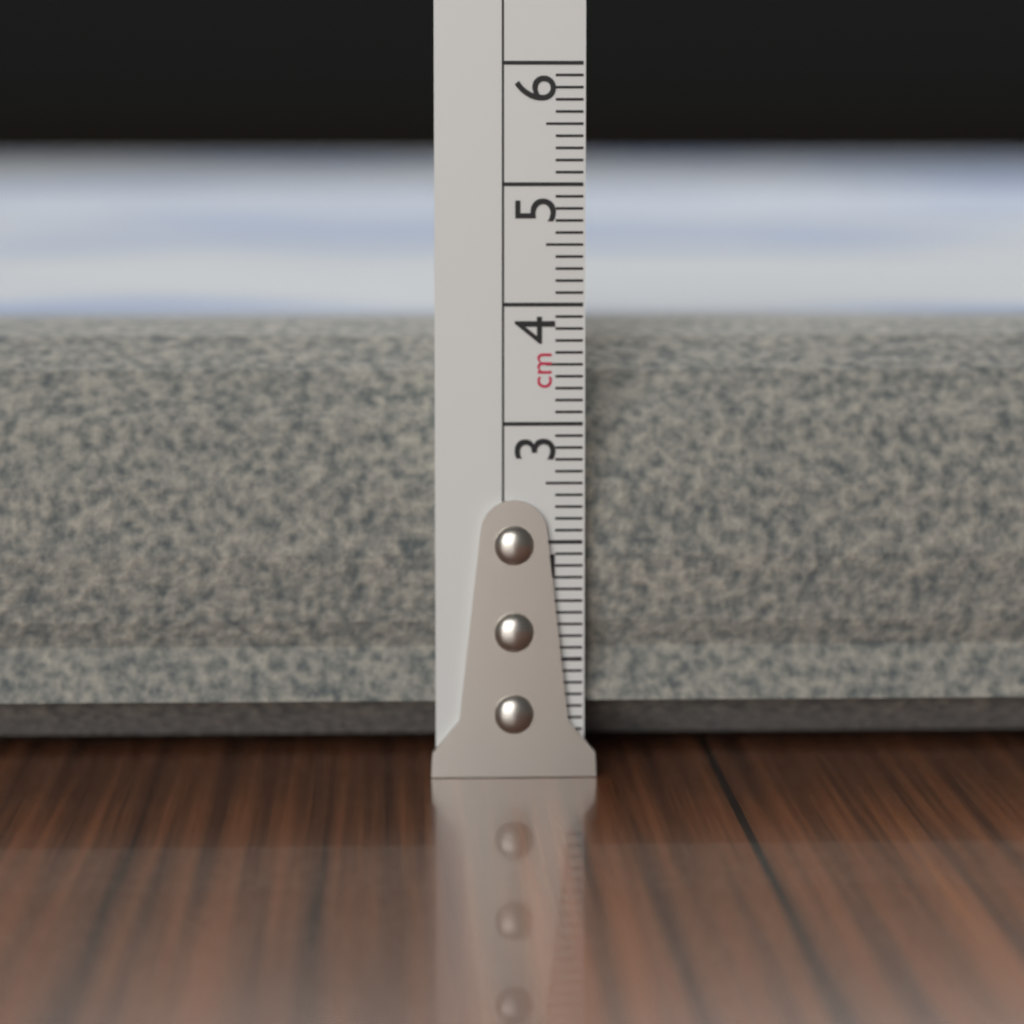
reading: 3.9 cm
